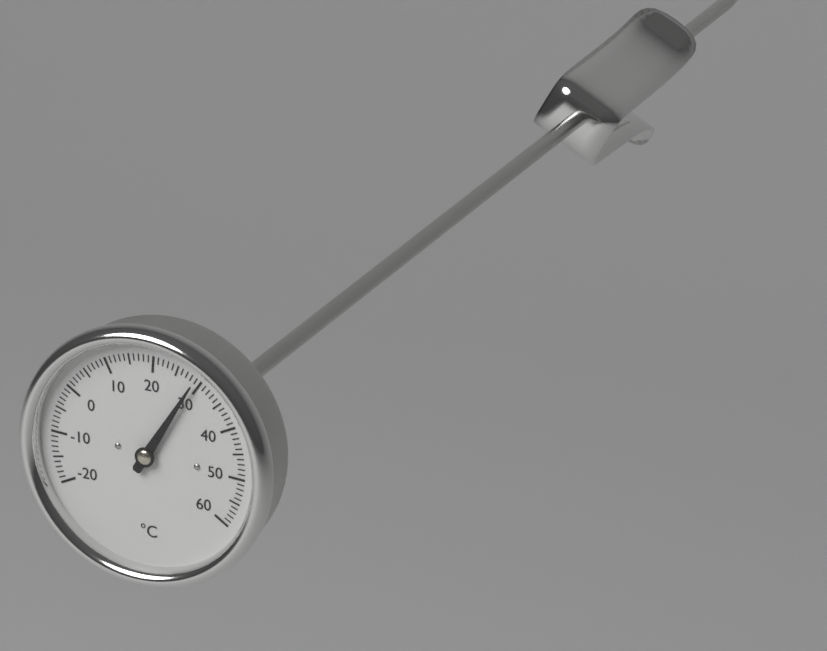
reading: 29 °C
